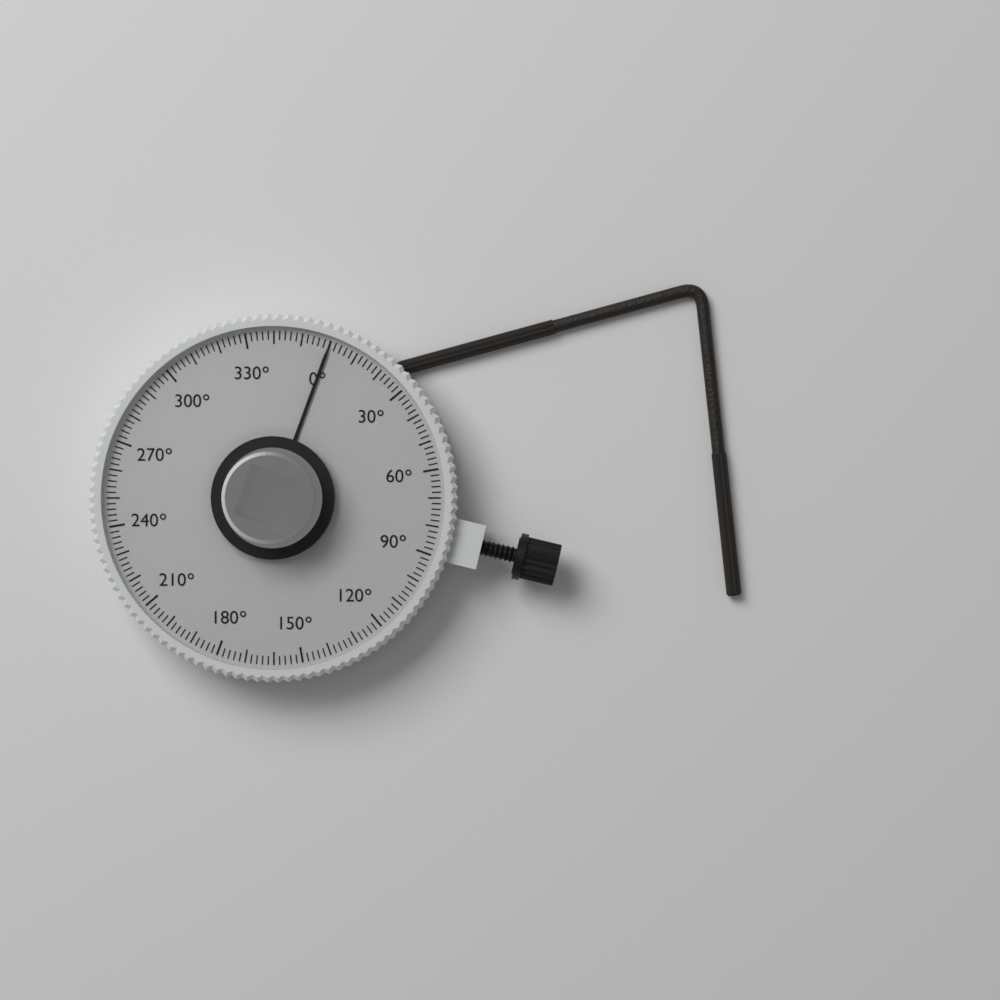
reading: 0 °
